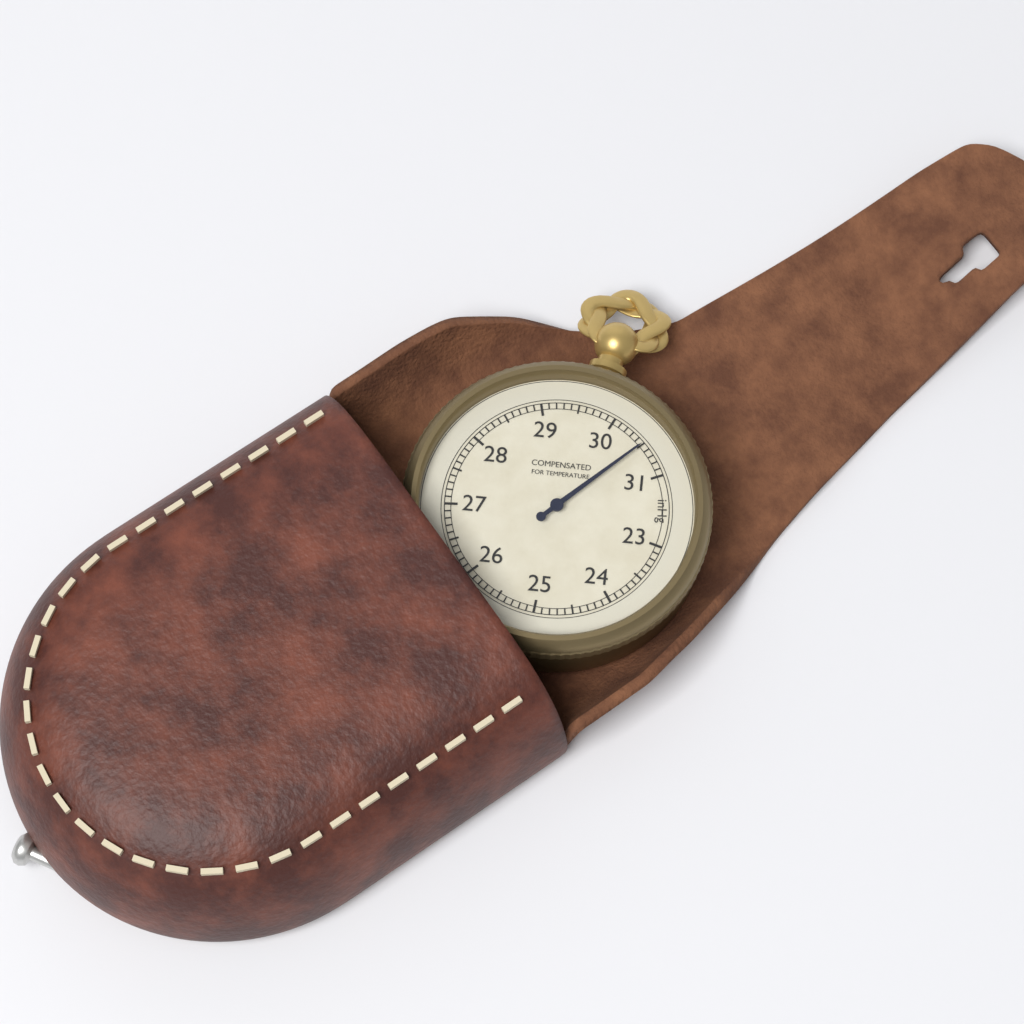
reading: 30.5 inHg
